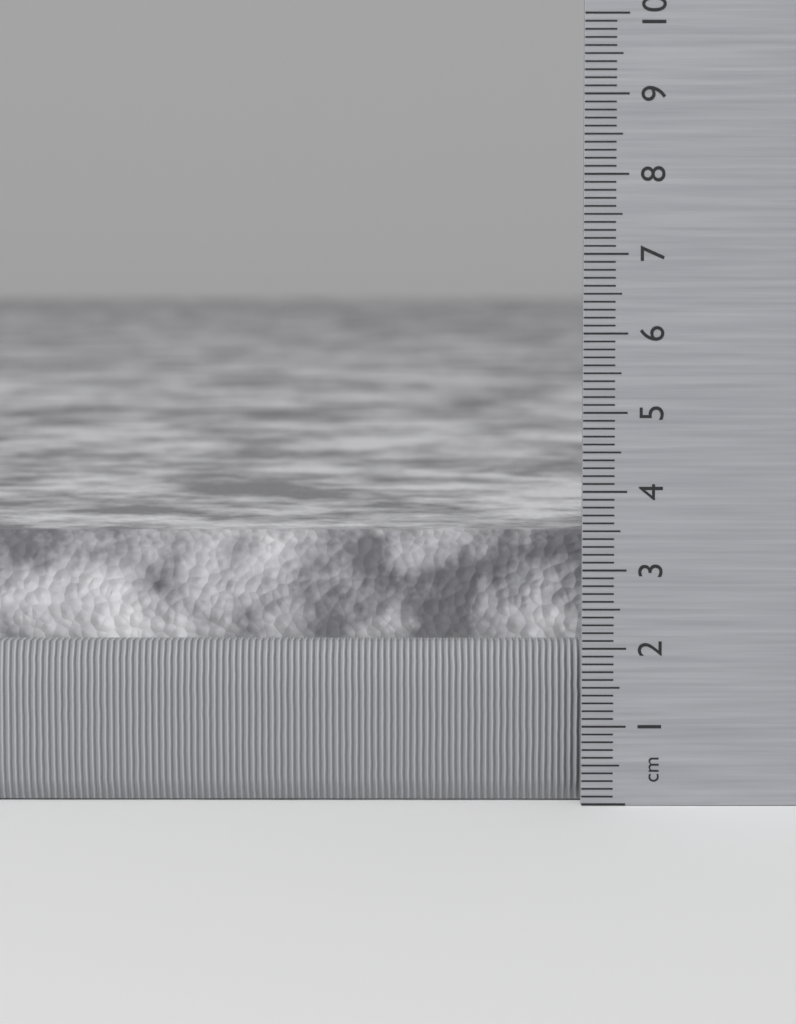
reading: 3.4 cm
